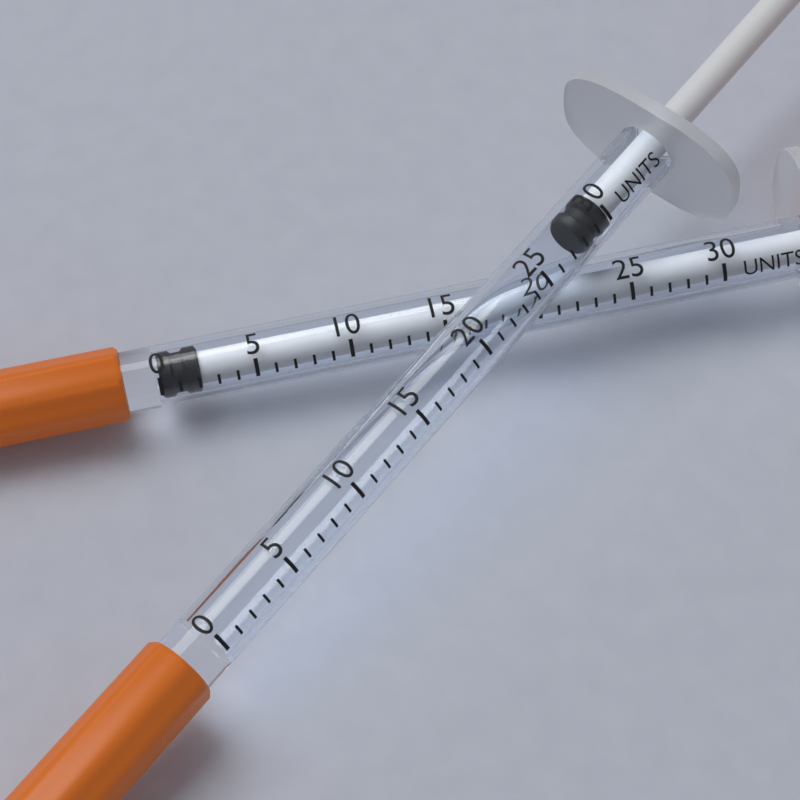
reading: 28 units
